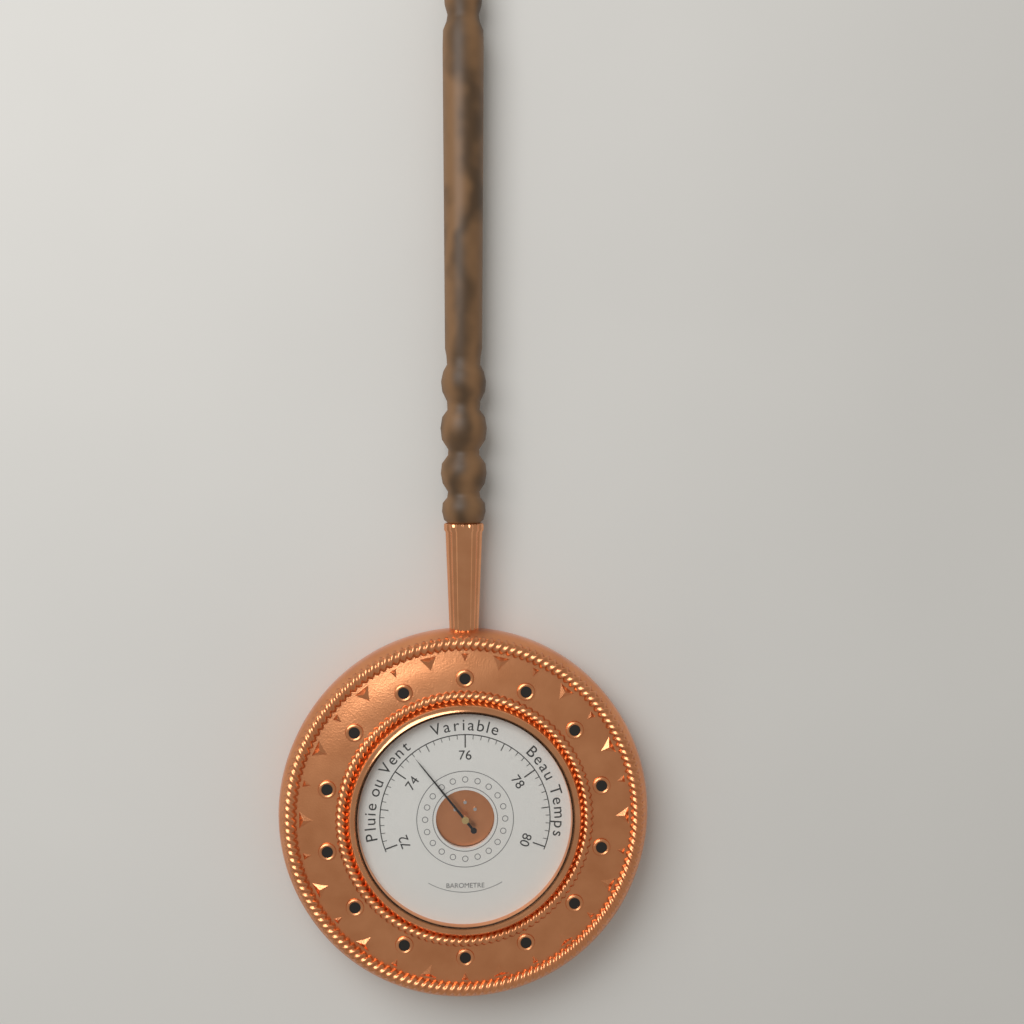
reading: 74.6 (no unit)
